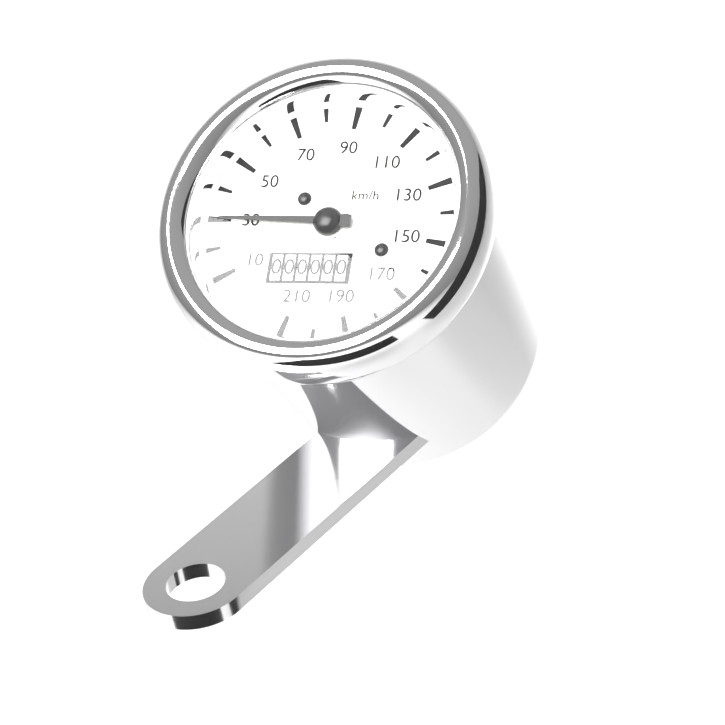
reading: 30 km/h
